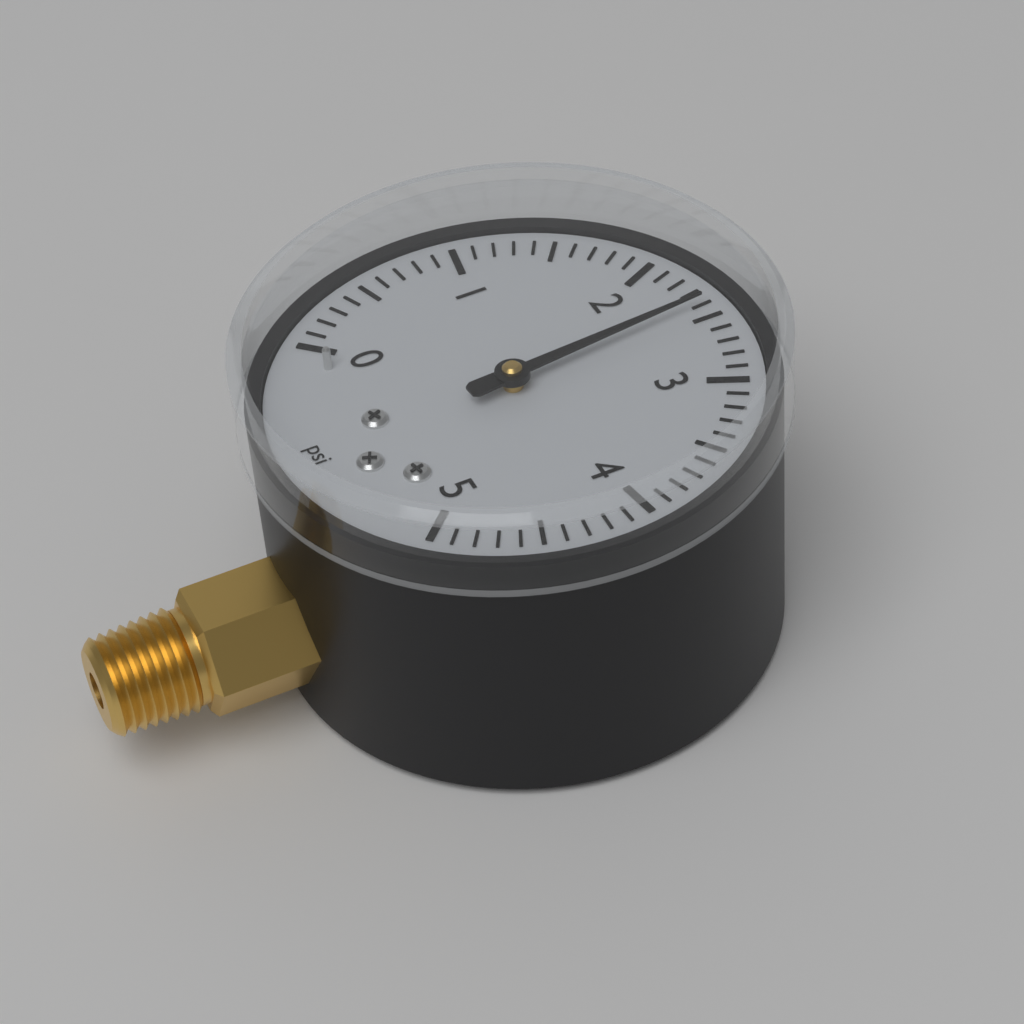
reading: 2.4 psi
